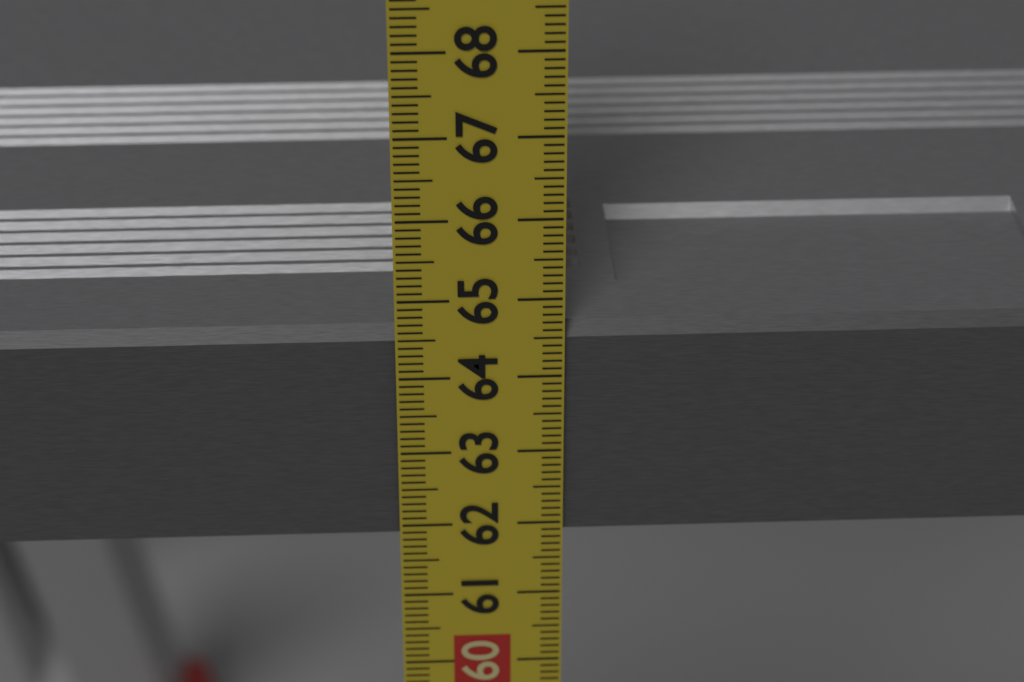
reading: 64.6 cm
